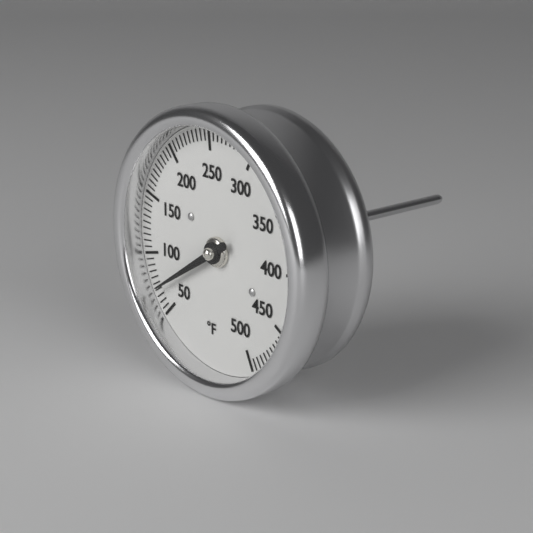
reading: 70 °F
